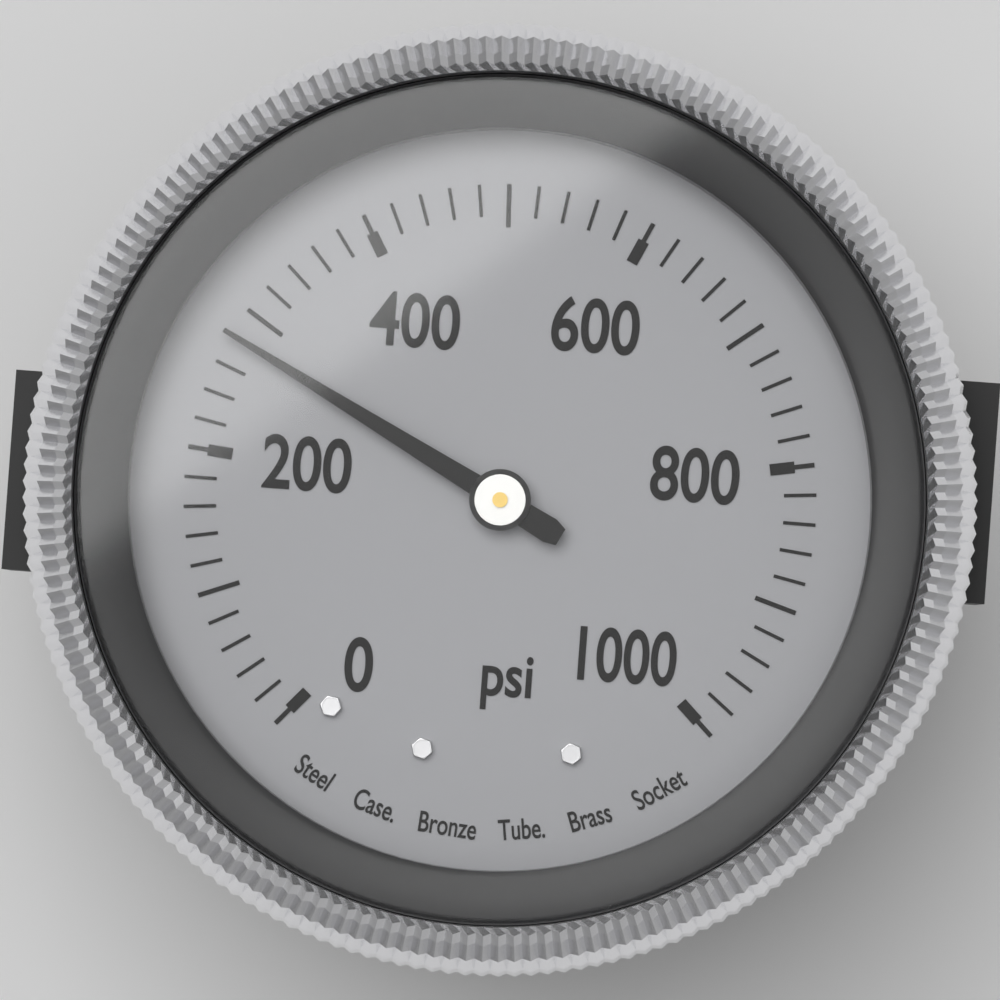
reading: 280 psi
